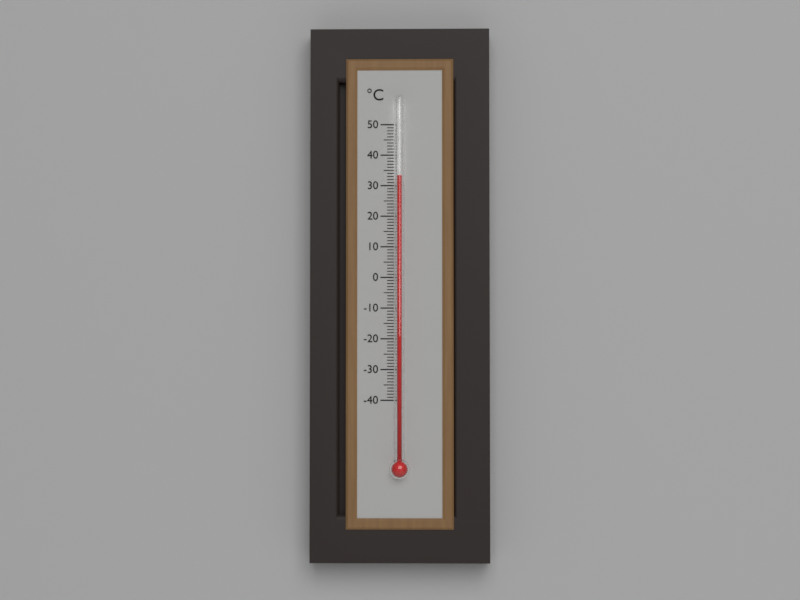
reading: 33 °C
